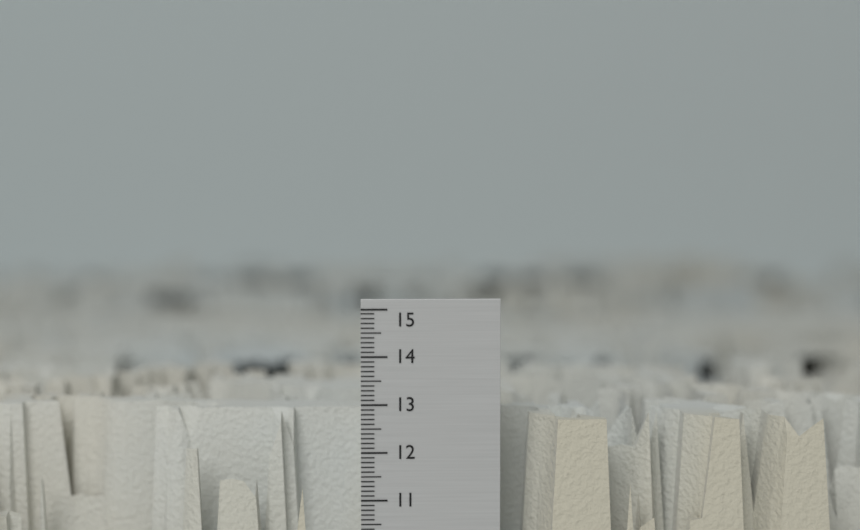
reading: 12.7 (no unit)
